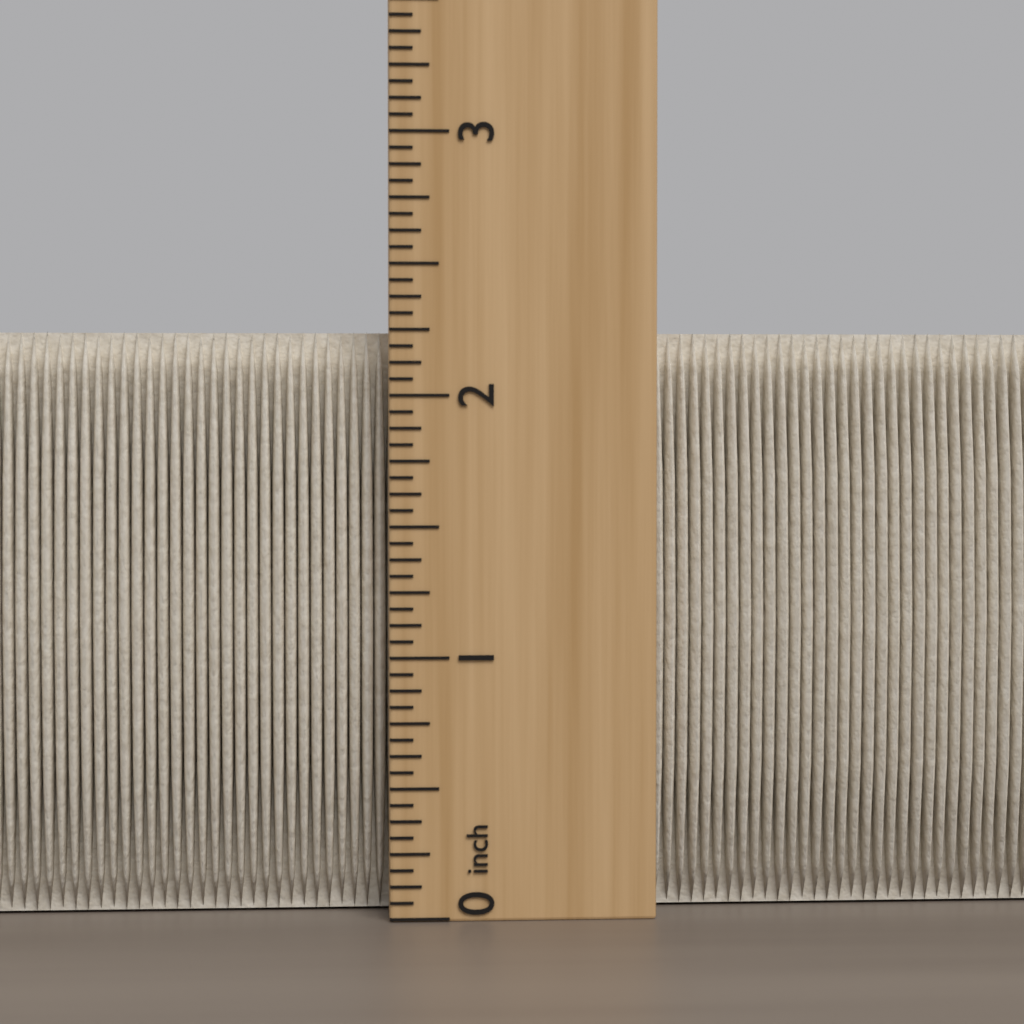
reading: 2.2500 inch
